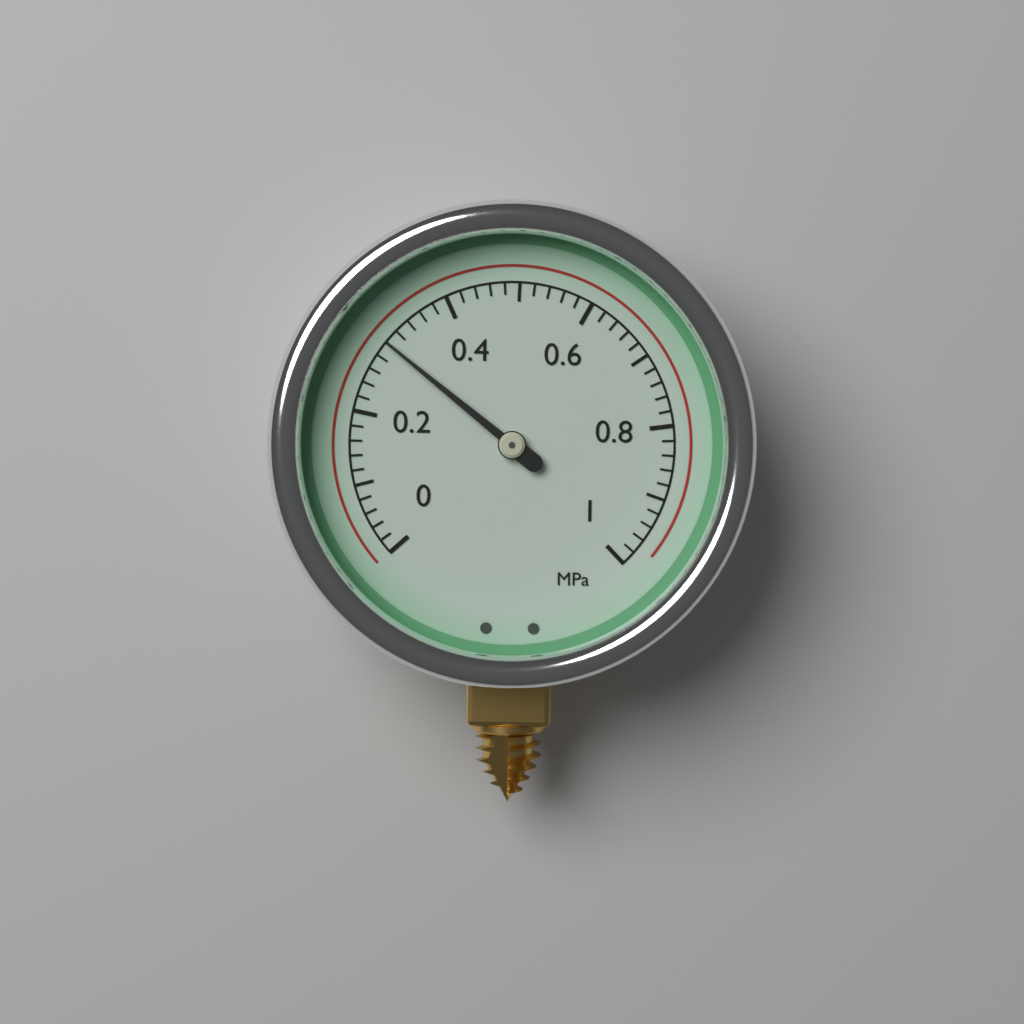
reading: 0.30 MPa
